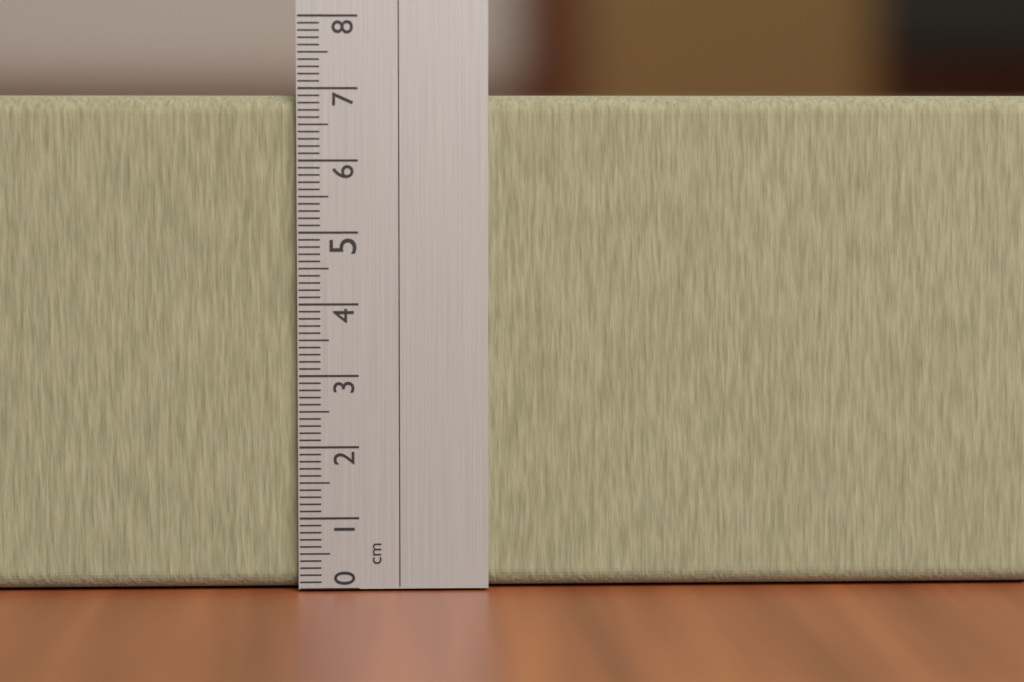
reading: 6.9 cm
